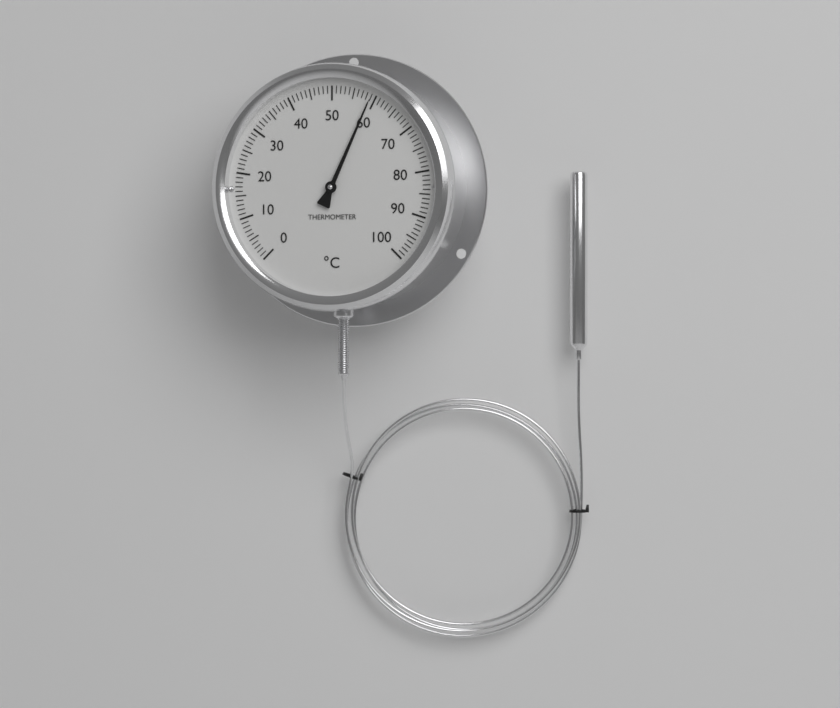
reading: 59 °C
